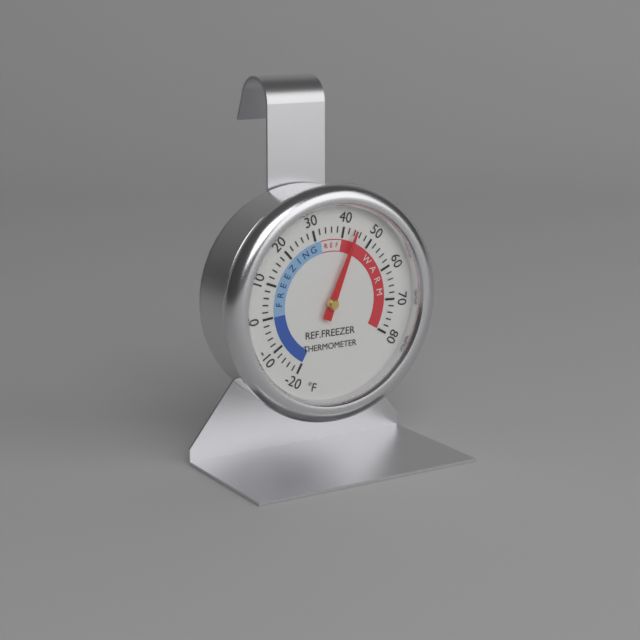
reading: 44 °F
